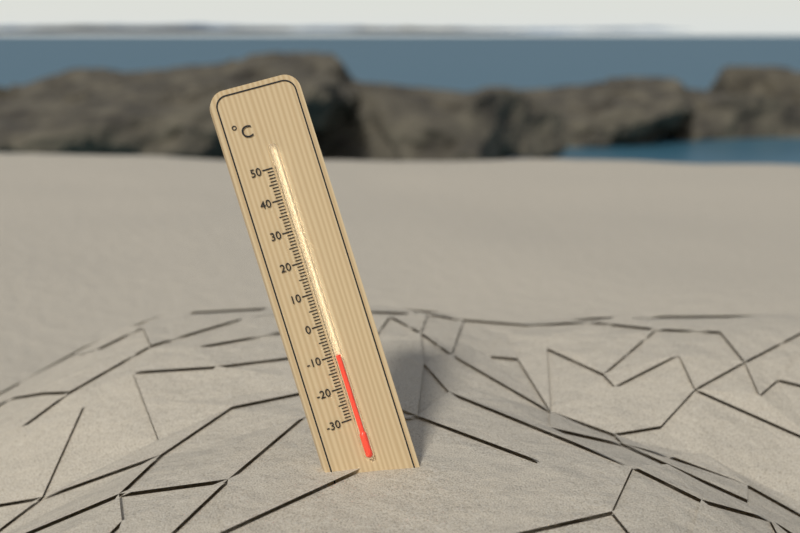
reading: -10 °C
